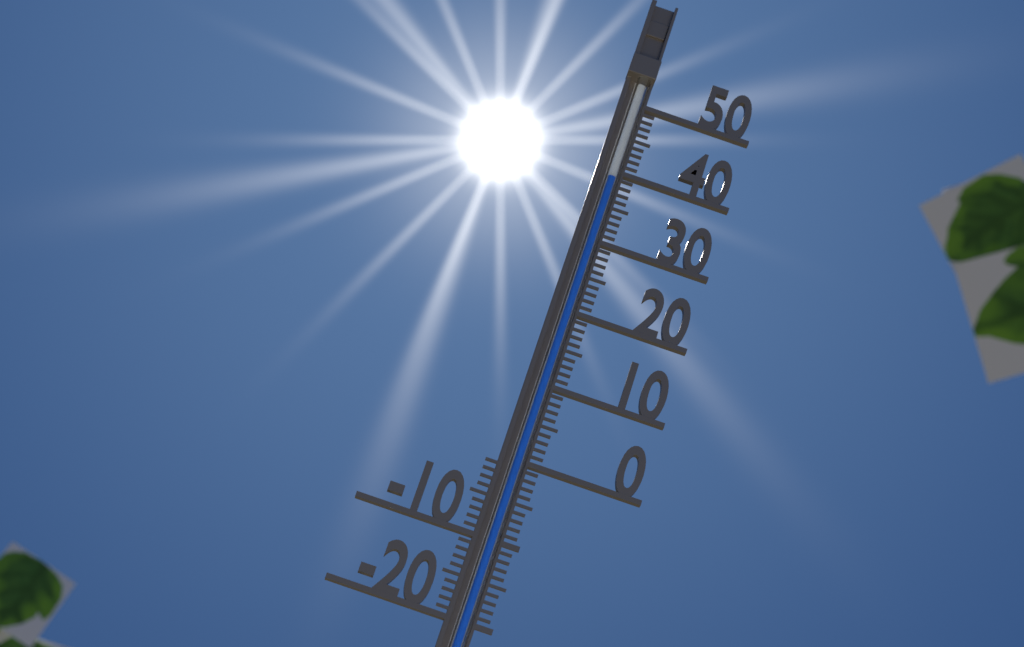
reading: 39 (no unit)
